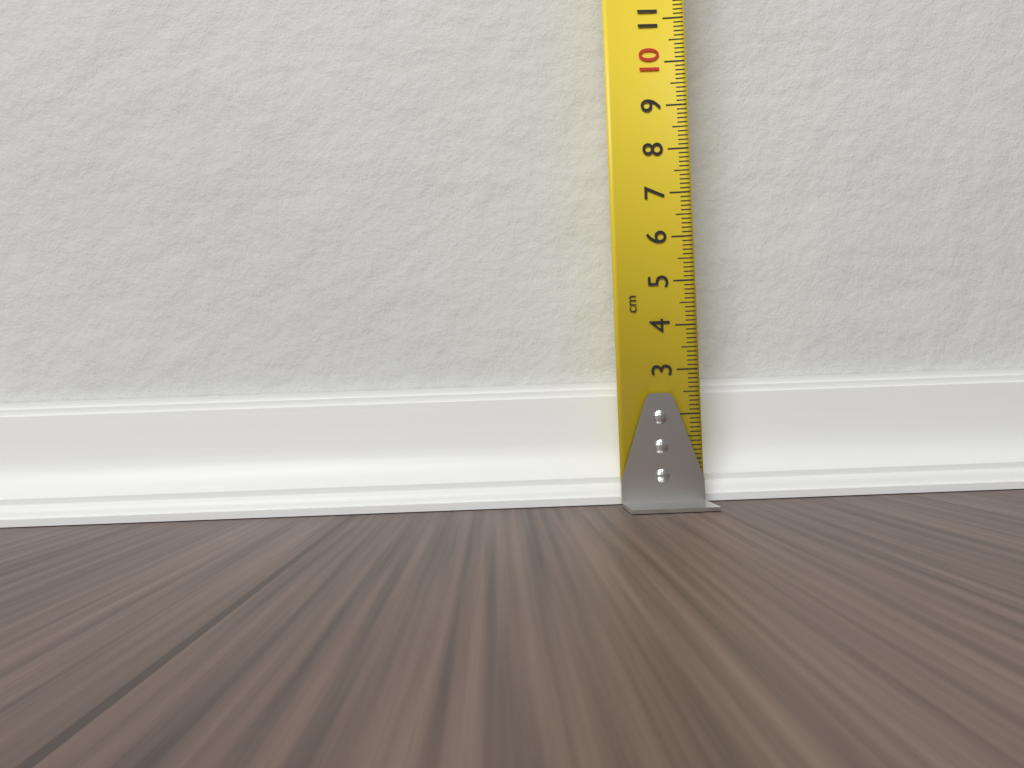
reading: 2.8 cm
